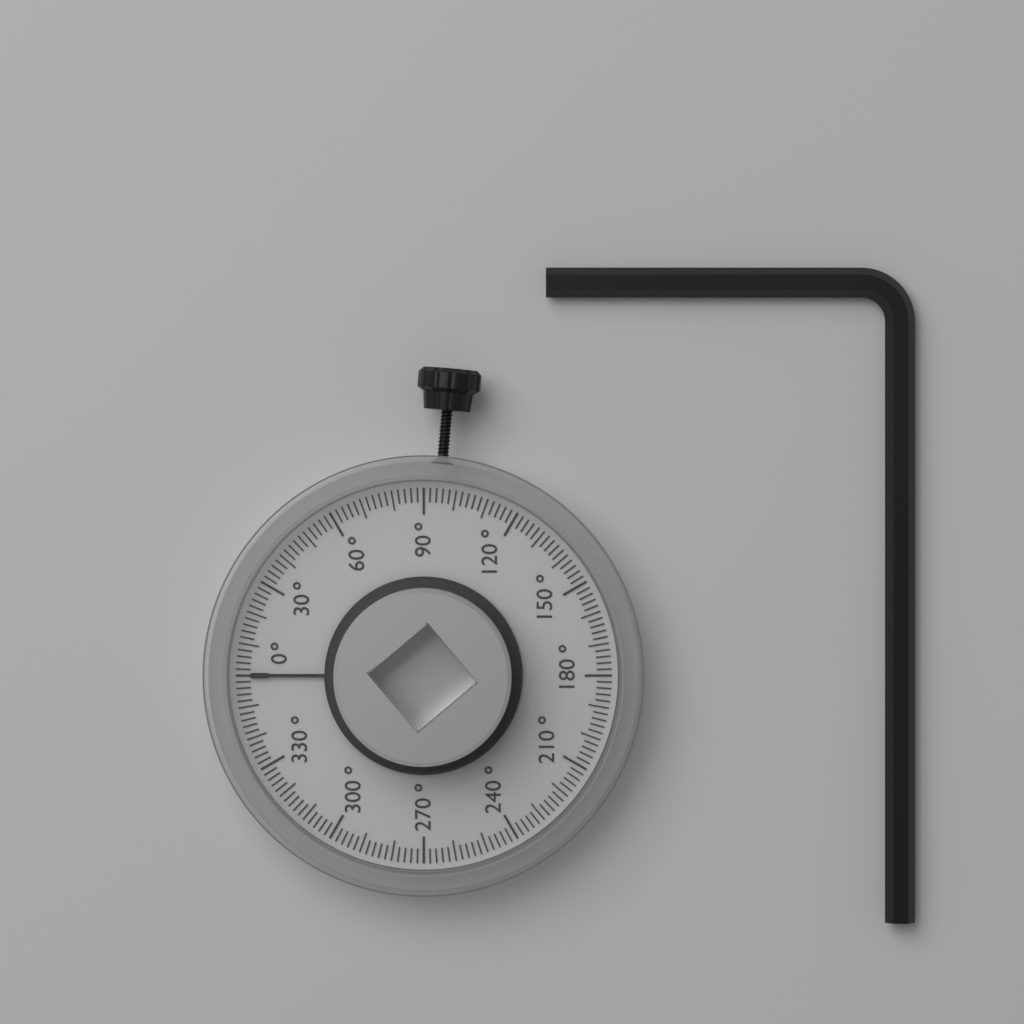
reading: 0 °
